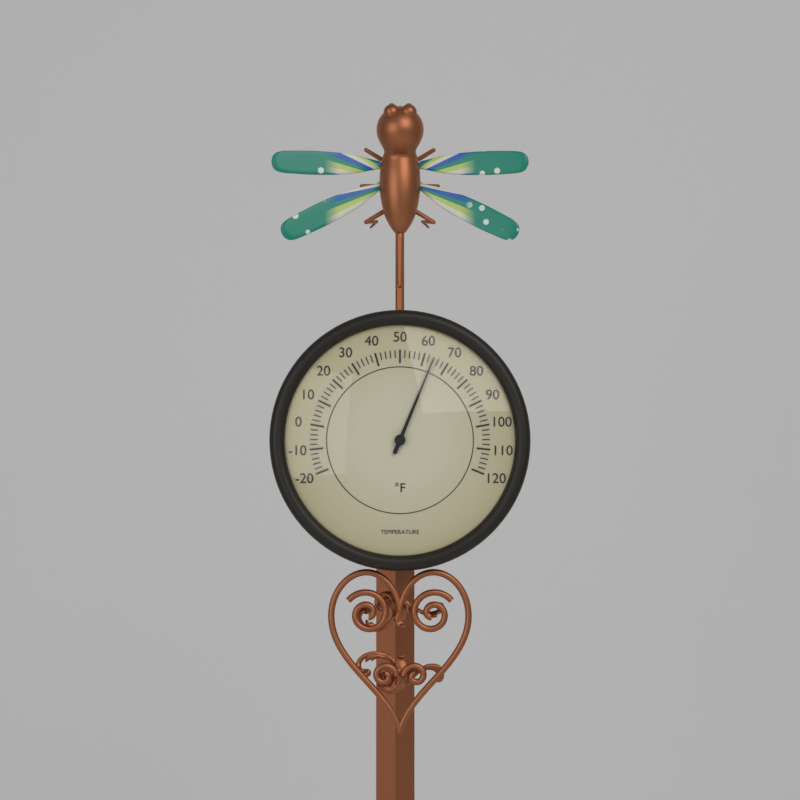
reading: 64 °F
